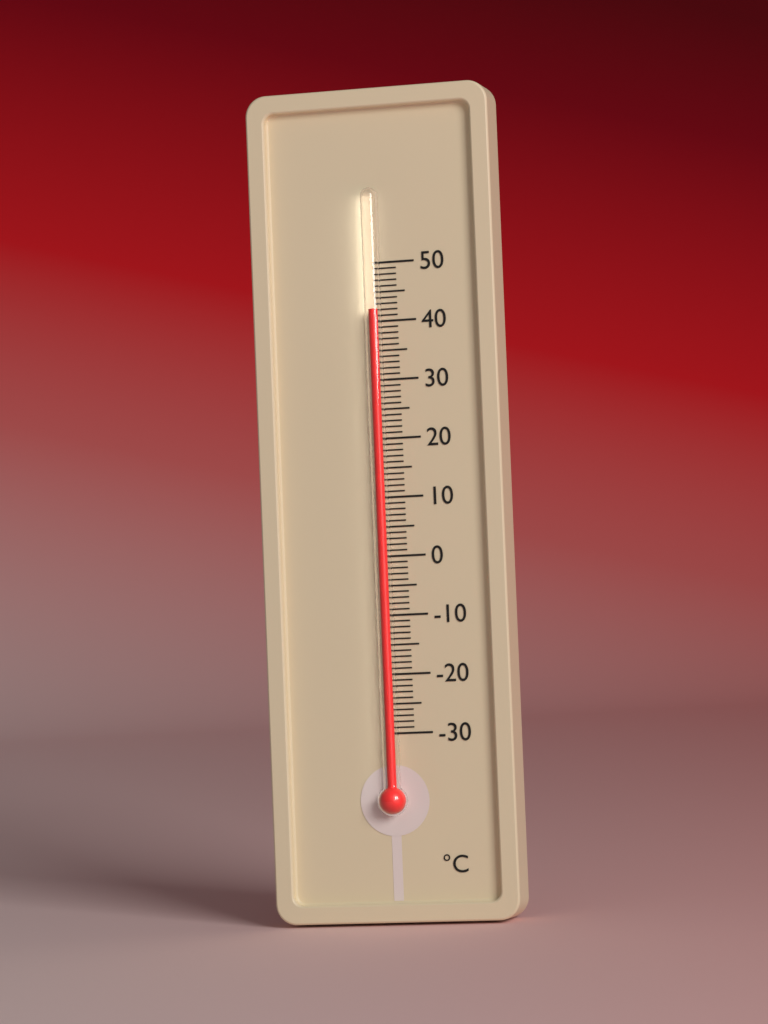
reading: 42 °C
